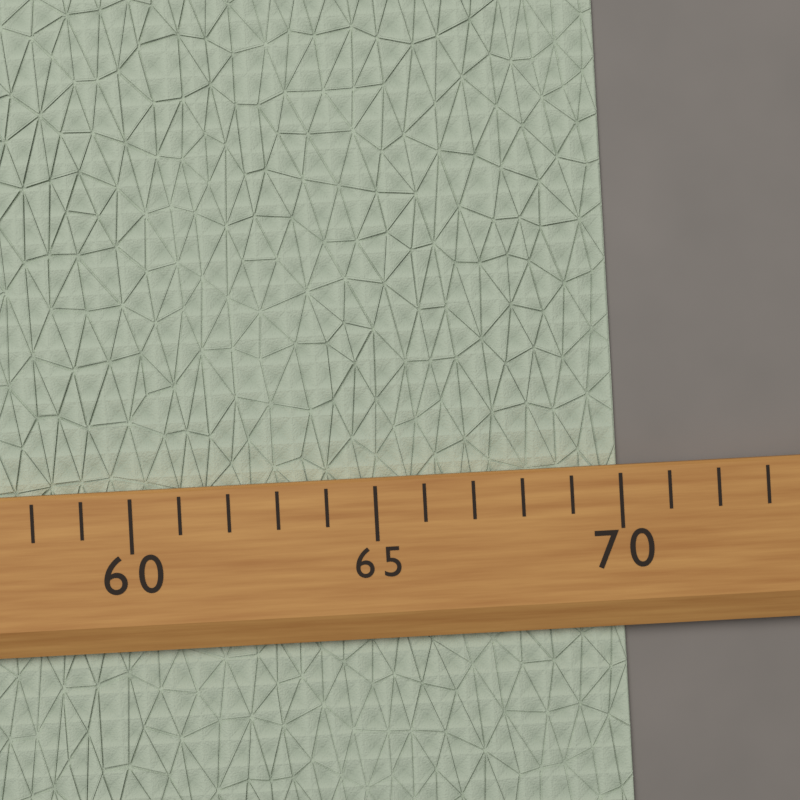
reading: 70 (no unit)
